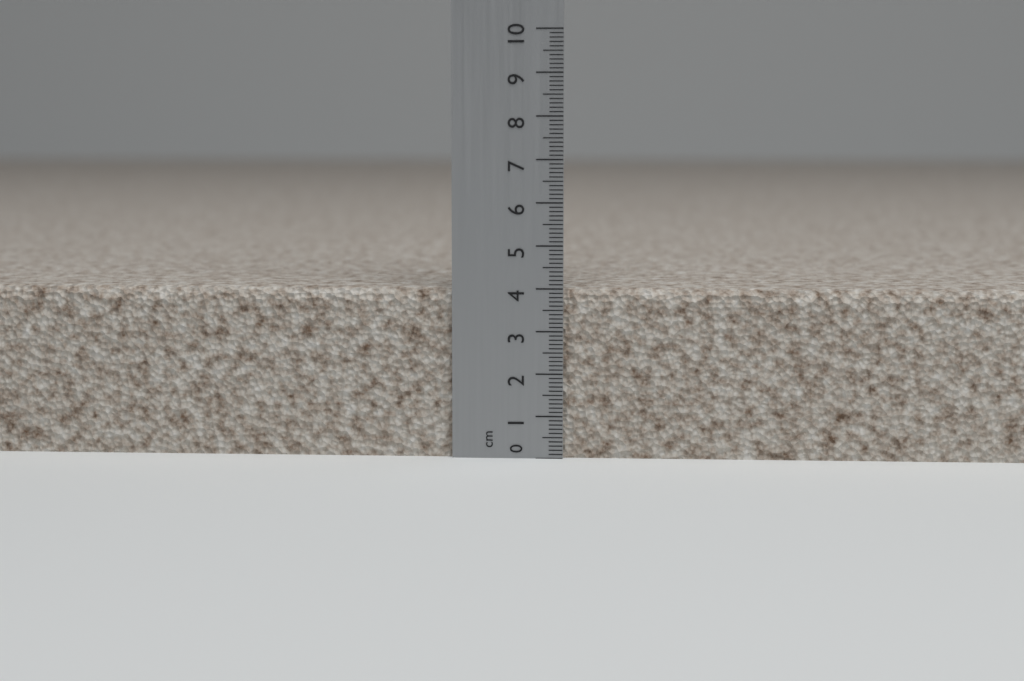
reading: 4.0 cm
